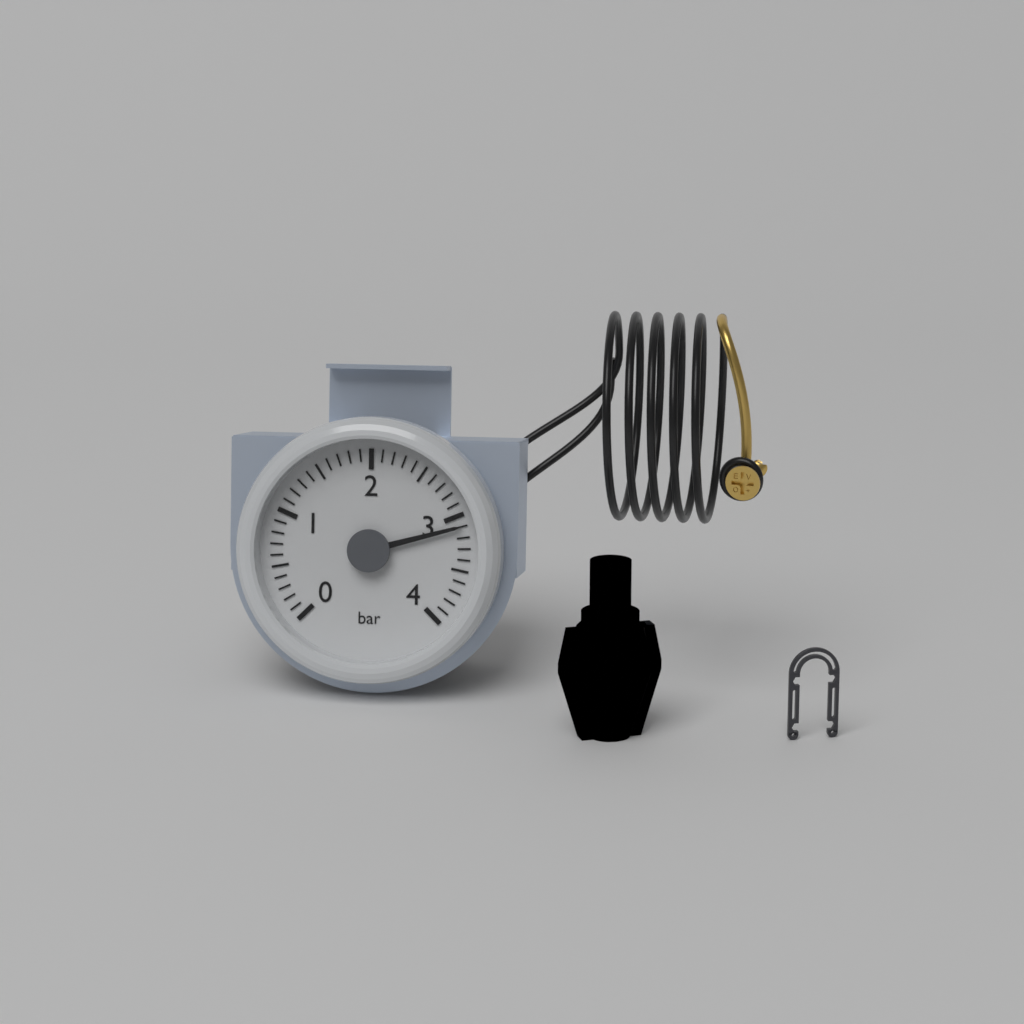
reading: 3.1 bar
